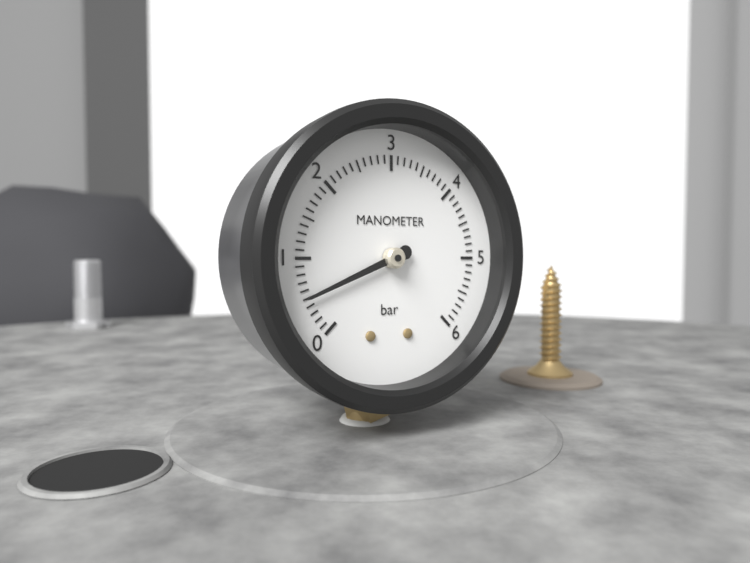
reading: 0.5 bar
